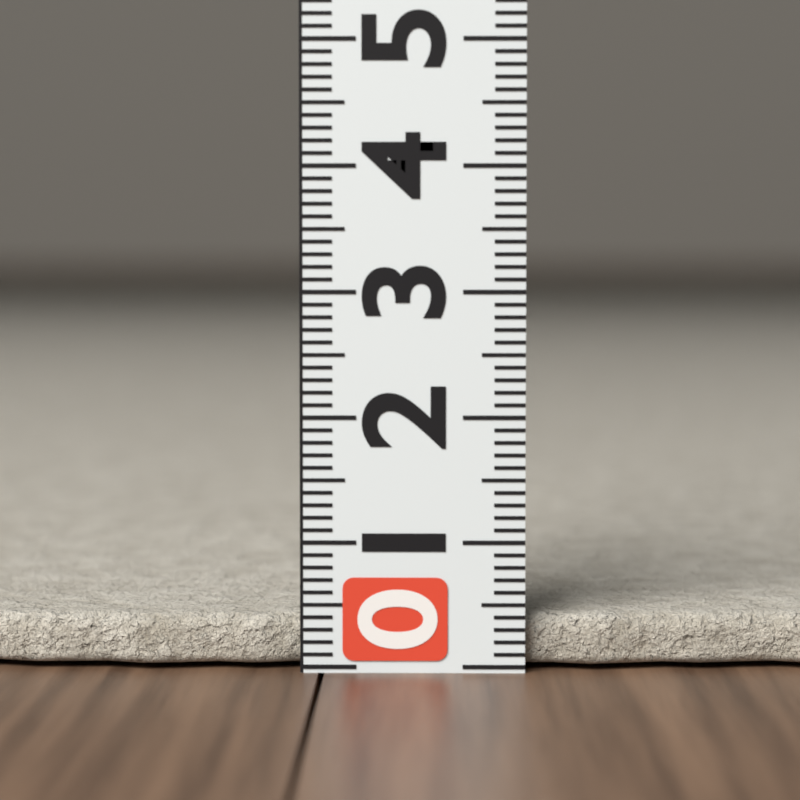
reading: 0.4 (no unit)
